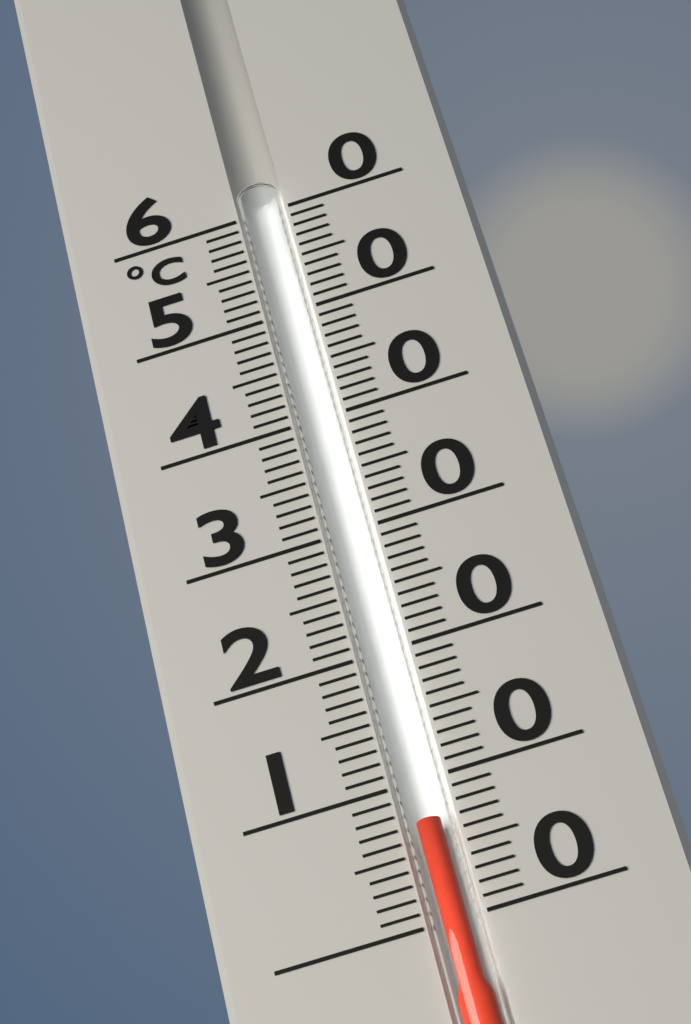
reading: 7 °C
